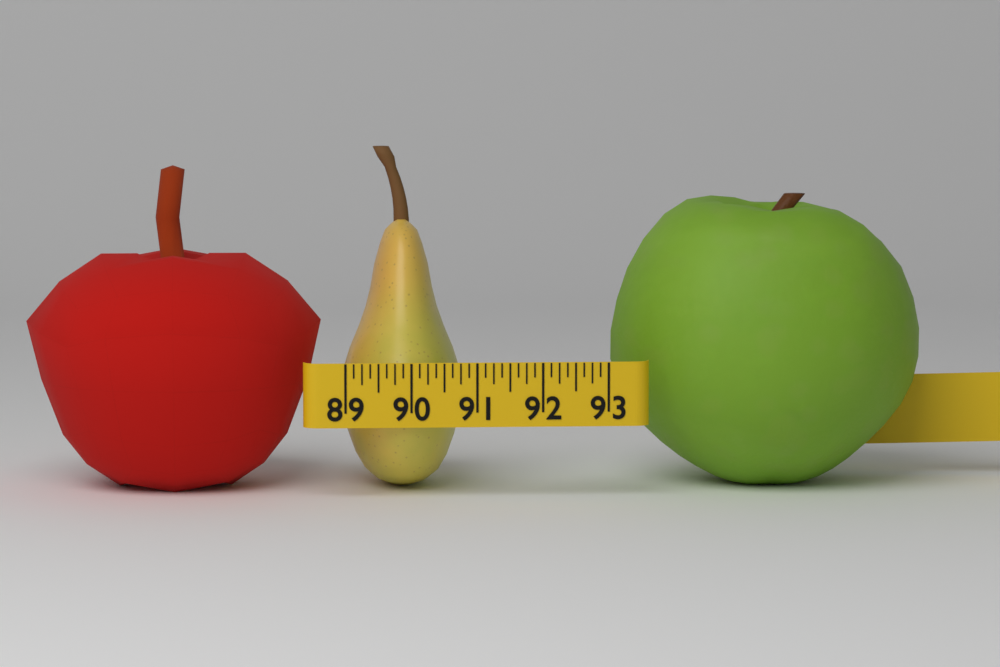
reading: 90.875 (no unit)
